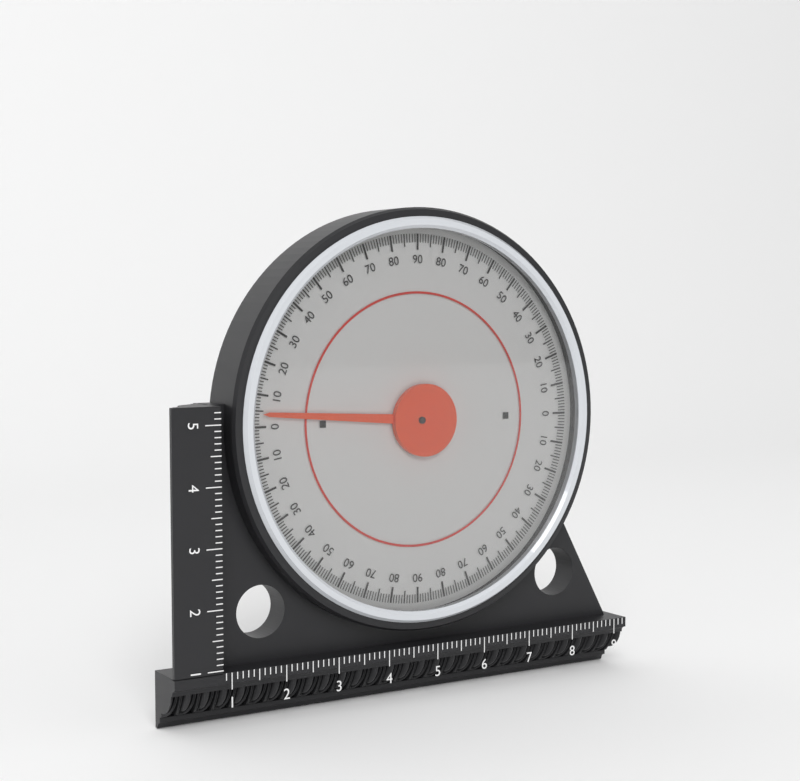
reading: 4 (no unit)
